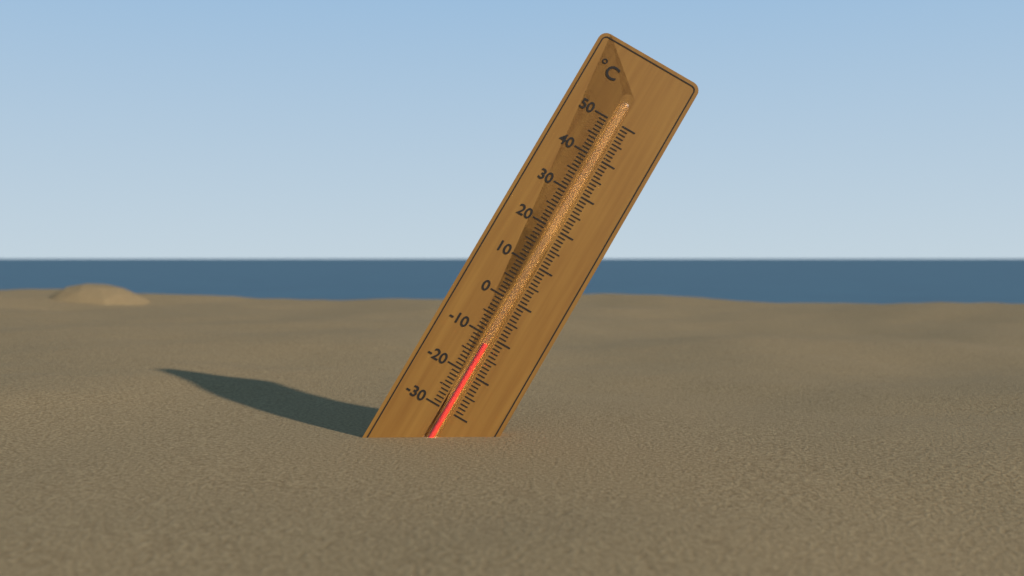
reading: -12 °C
